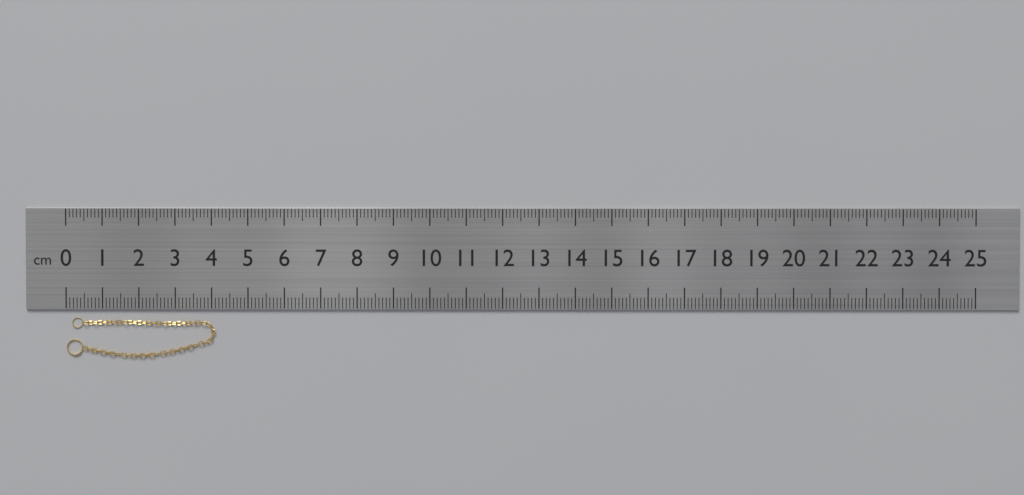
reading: 4.1 cm
